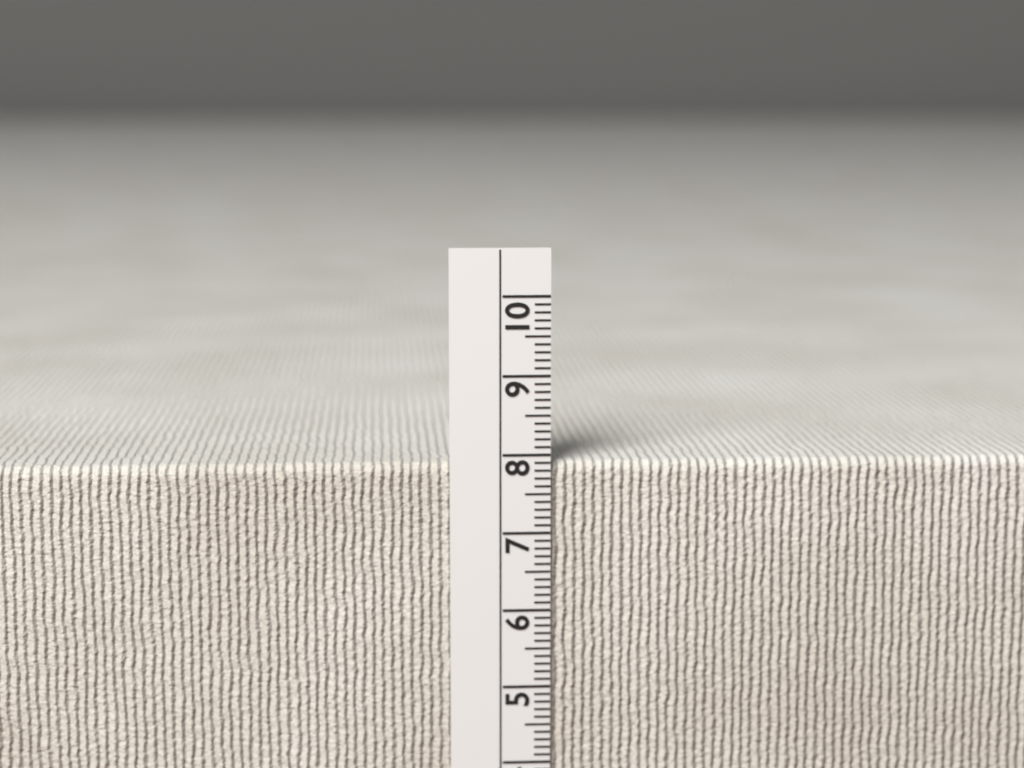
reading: 7.9 cm
